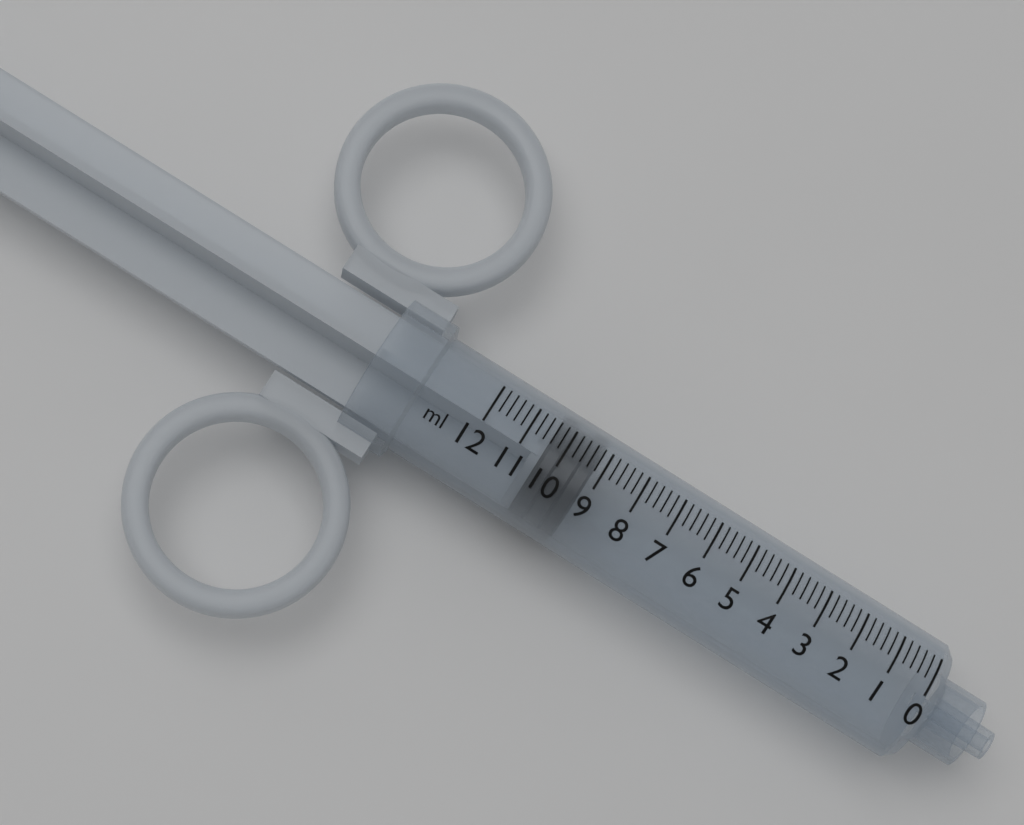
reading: 9.2 ml
